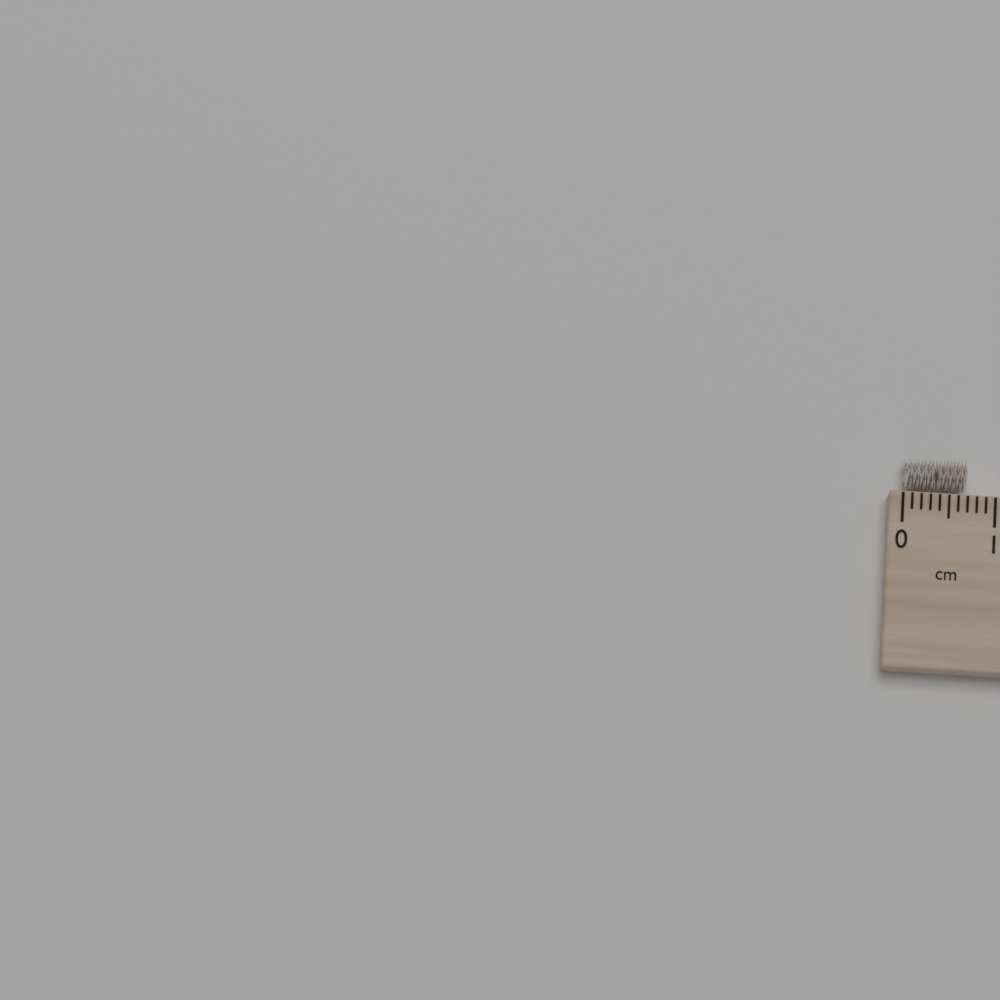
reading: 0.7 cm
